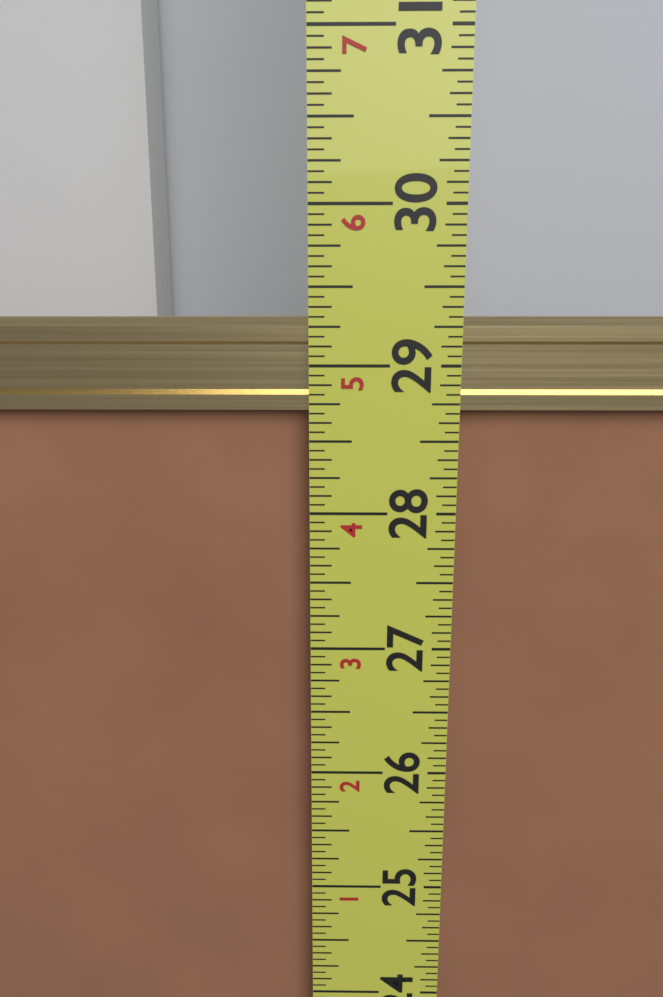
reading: 29.3125 in
